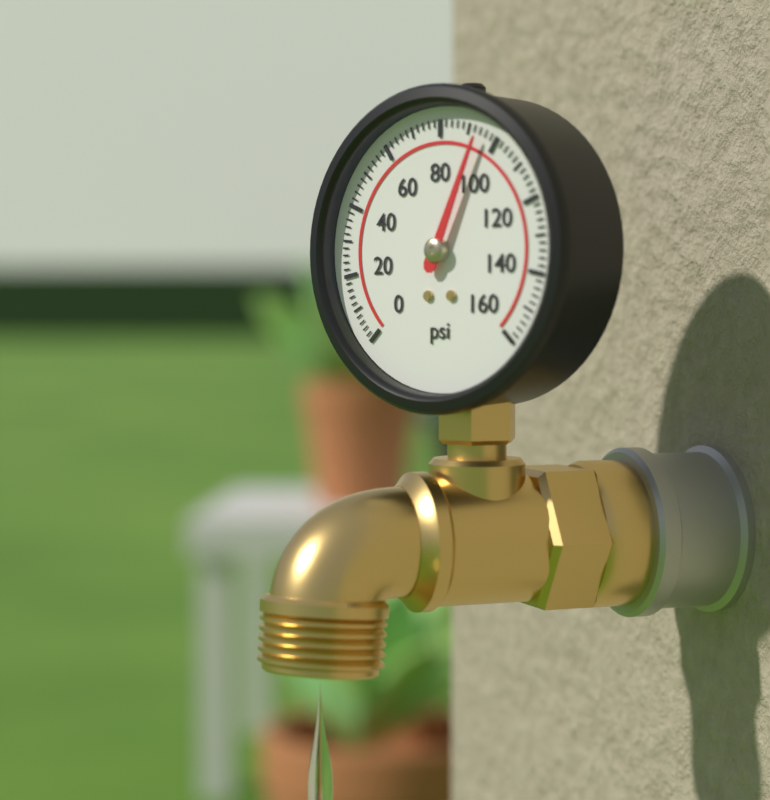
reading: 94 psi
